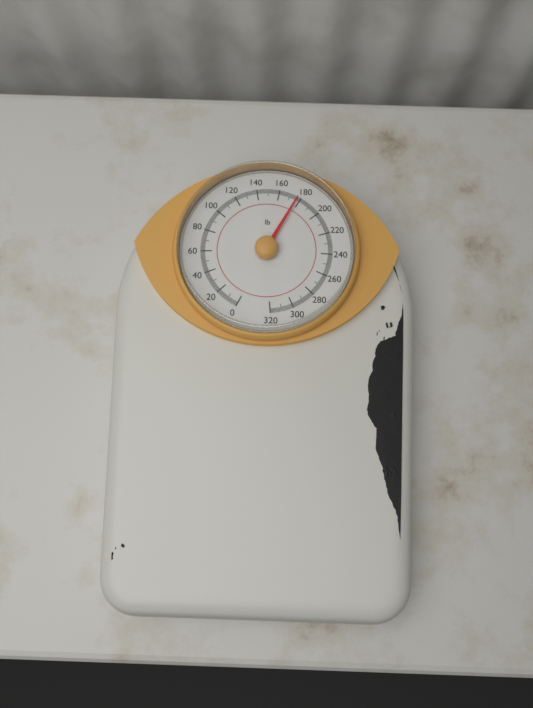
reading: 177 lb
